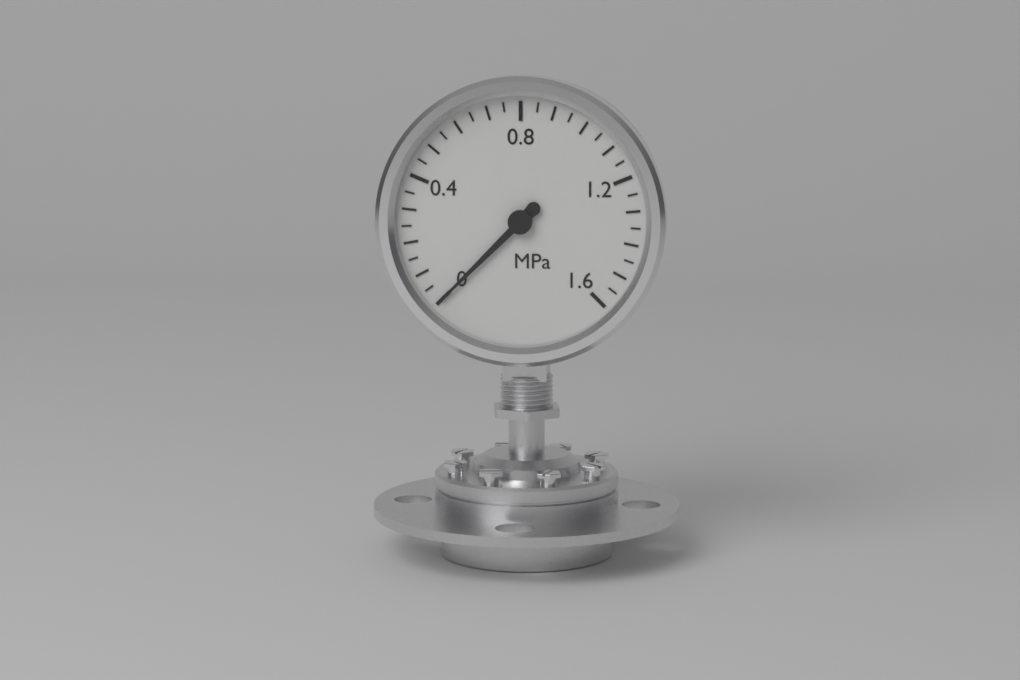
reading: 0.00 MPa
